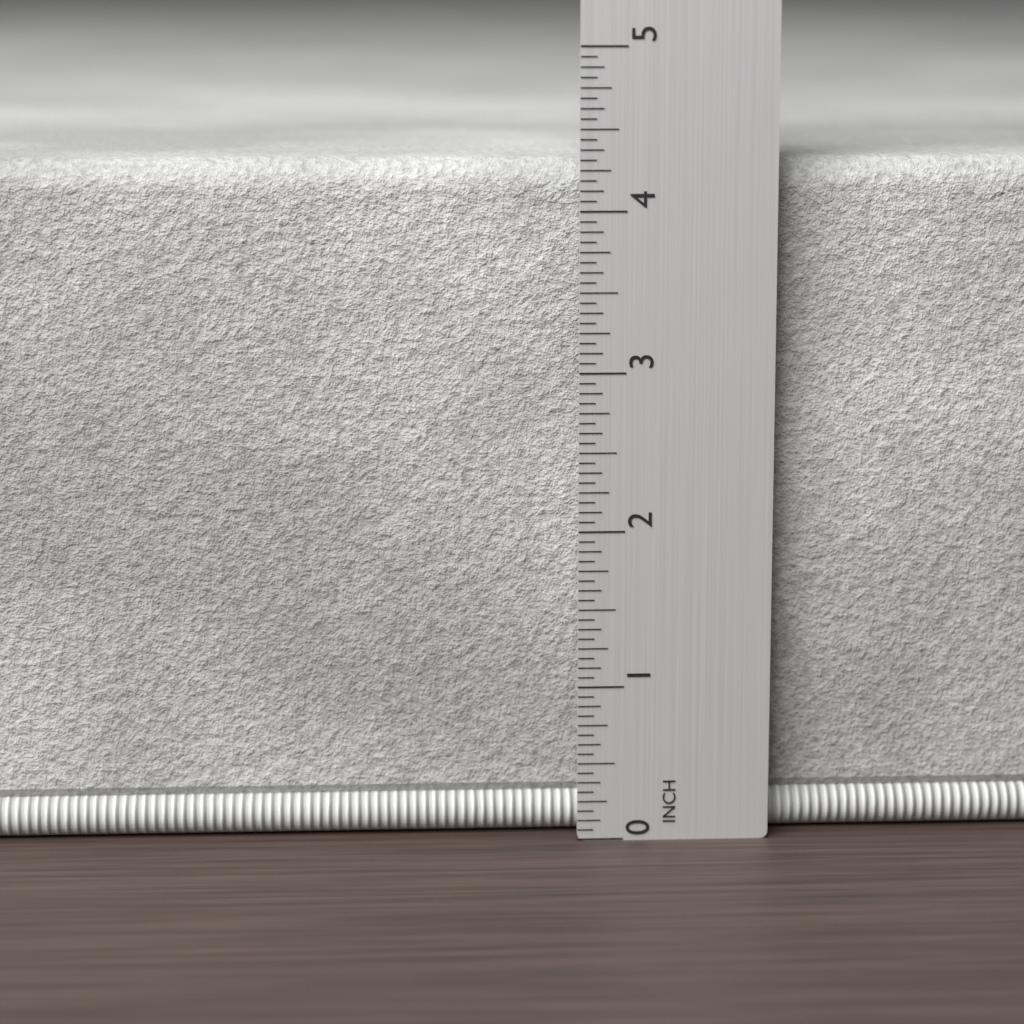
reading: 4.3125 in
